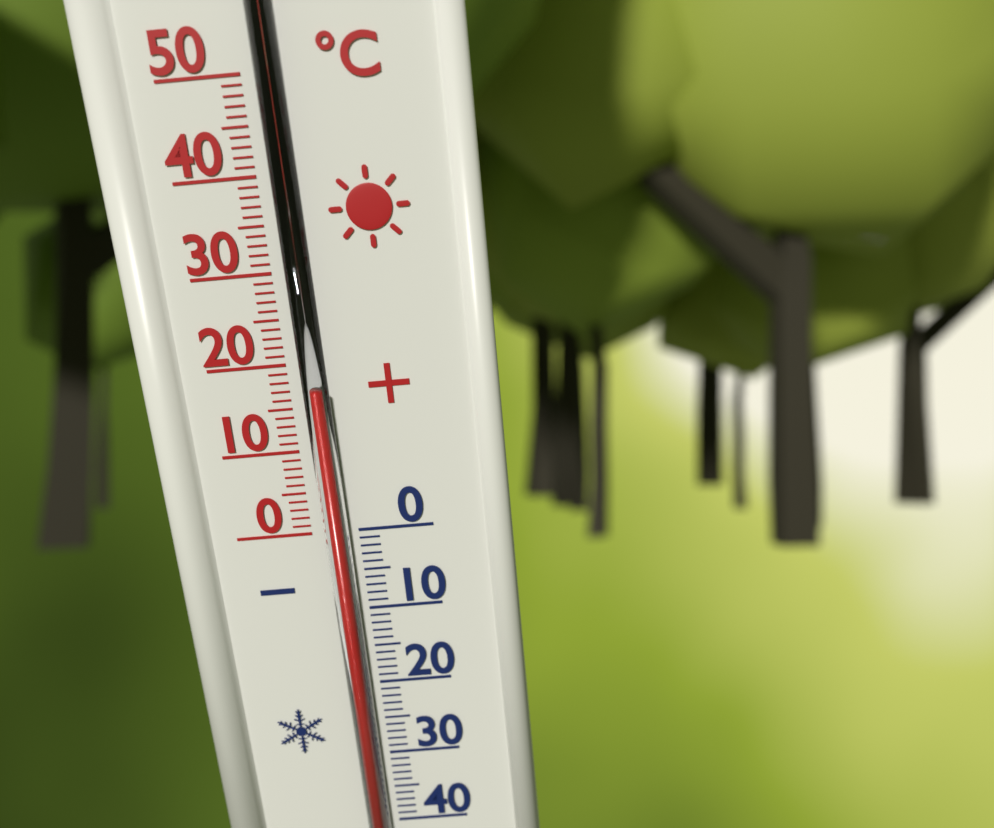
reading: 17 °C
